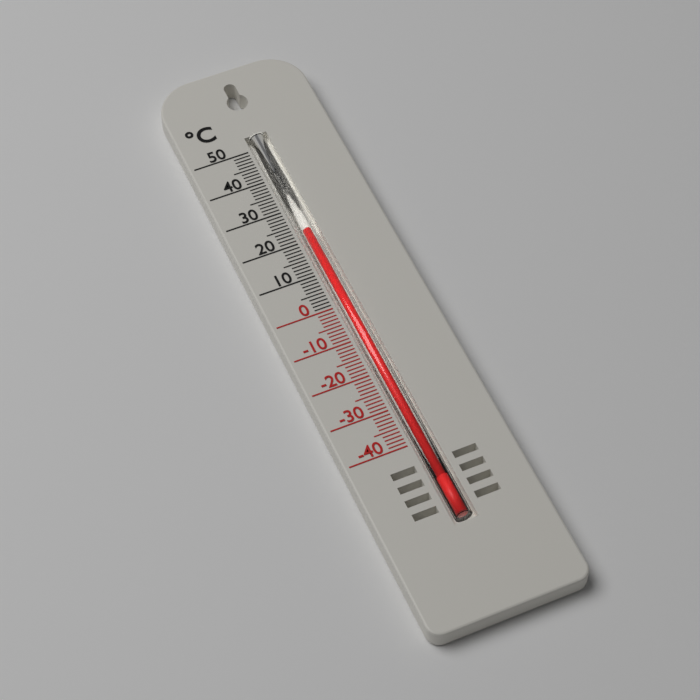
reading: 23 °C
